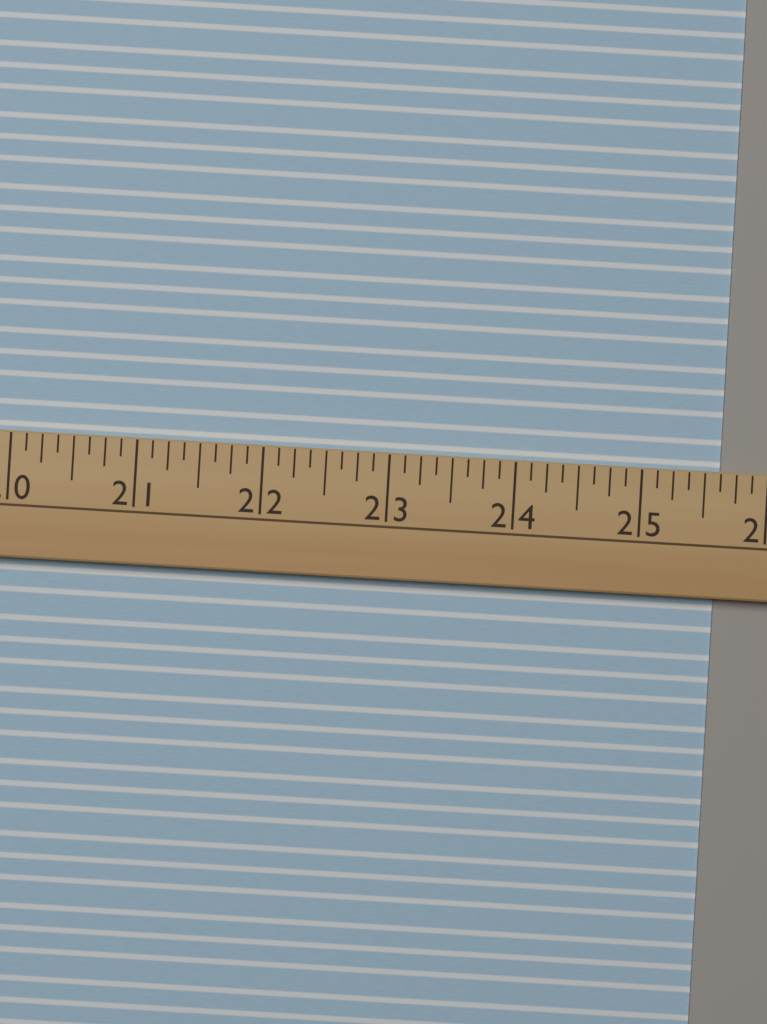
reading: 25.625 (no unit)
